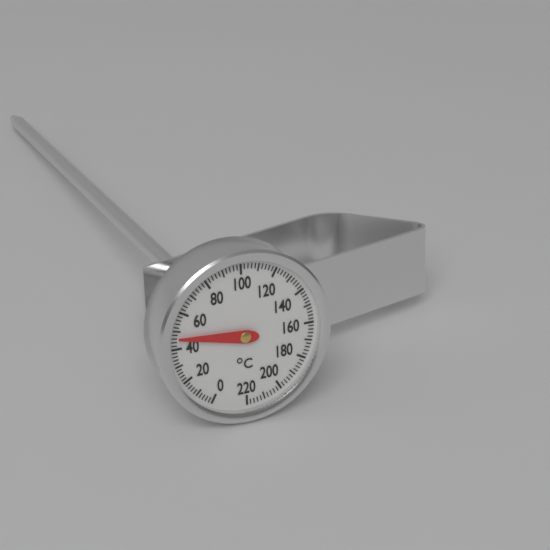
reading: 46 °C
